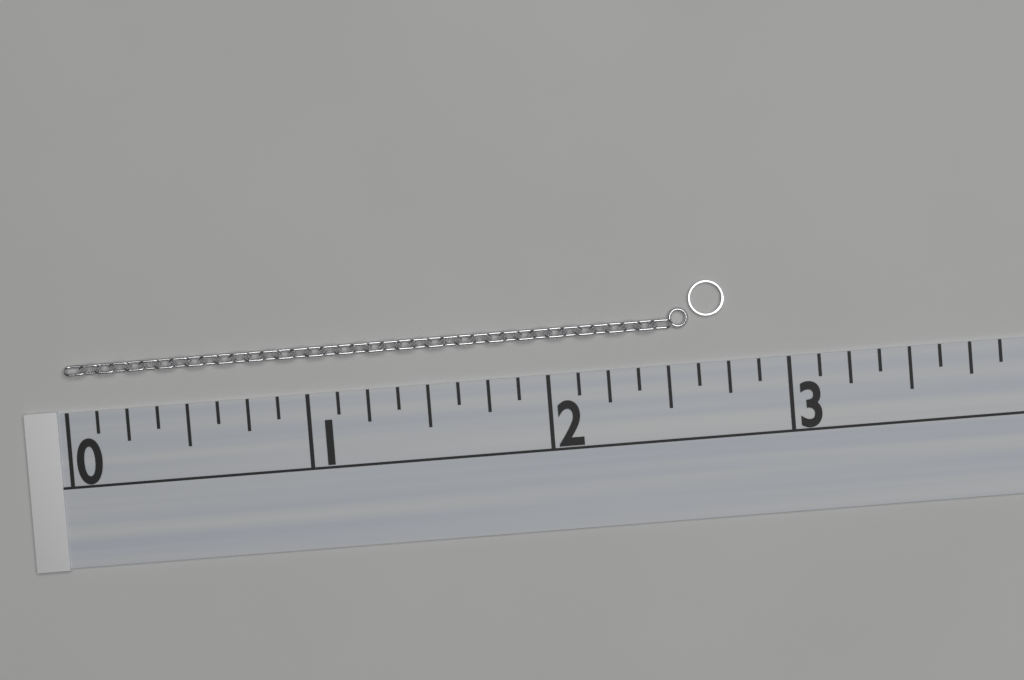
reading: 2.750 (no unit)
